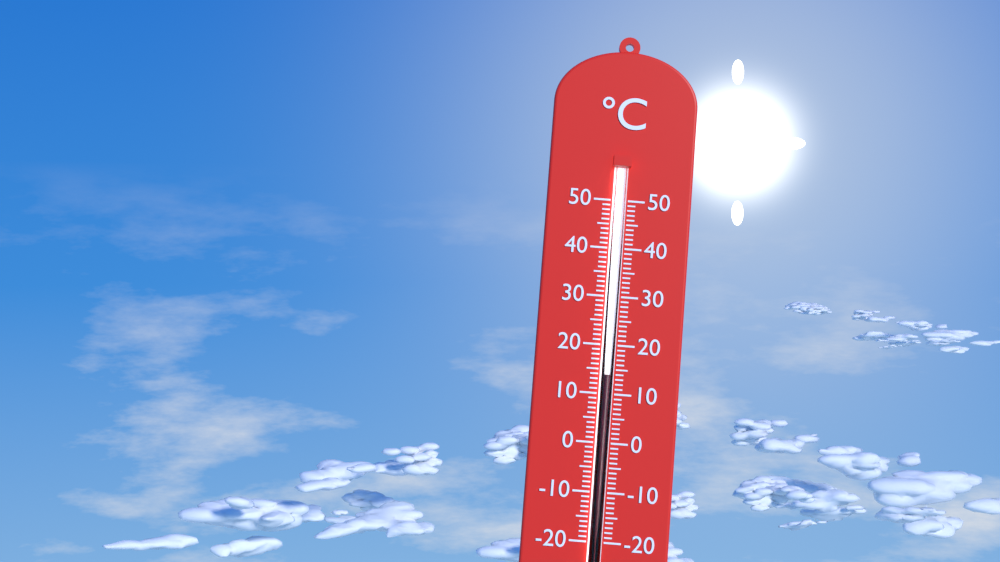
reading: 14 °C
